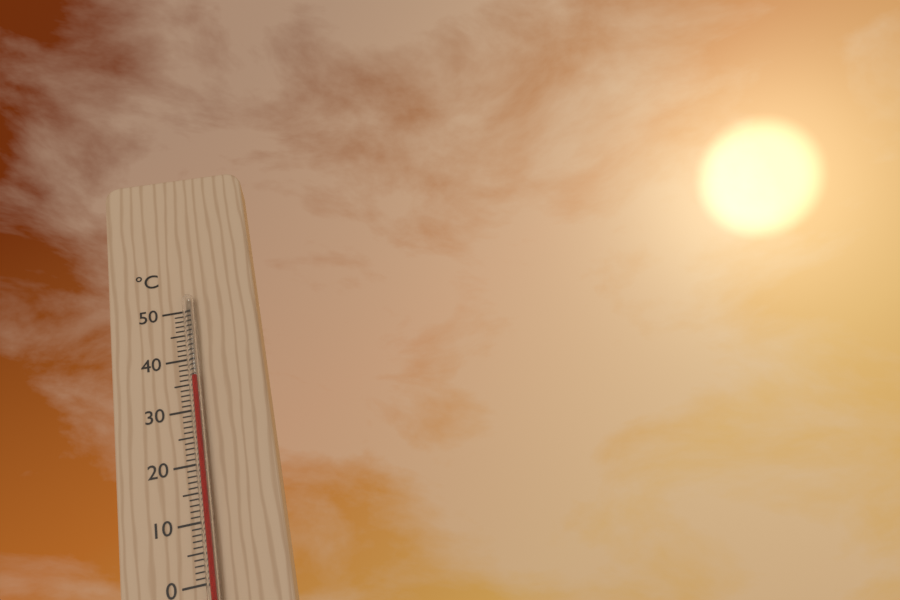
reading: 36 °C
